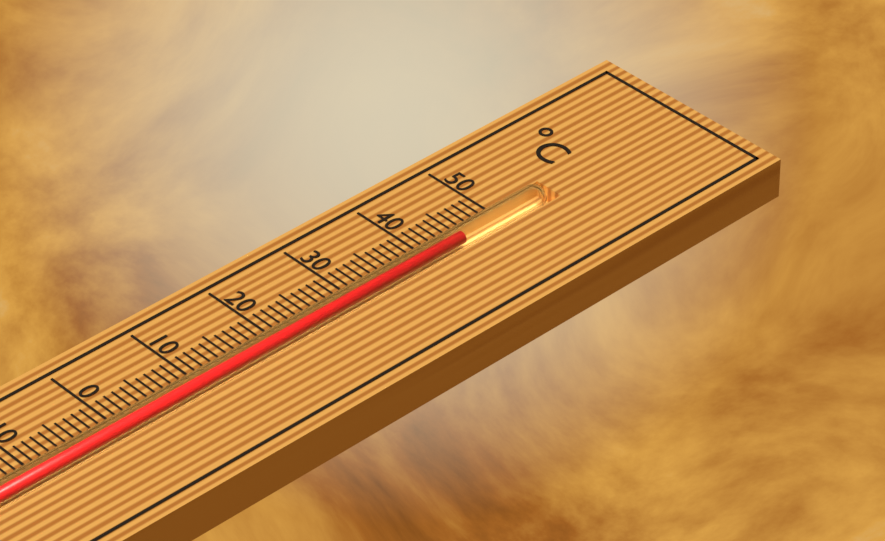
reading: 45 °C
